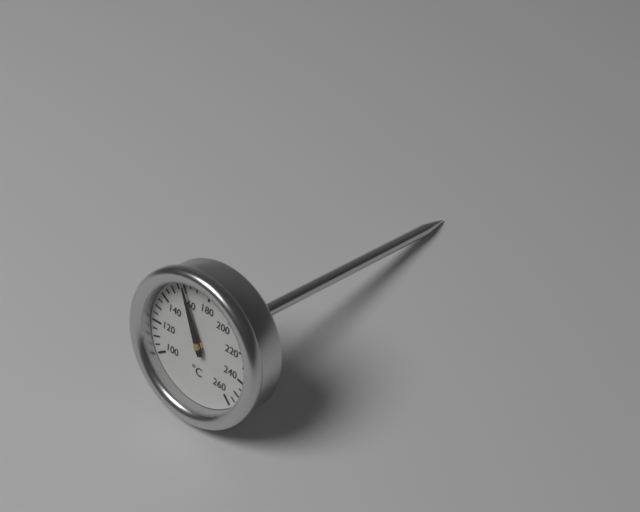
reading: 160 °C
